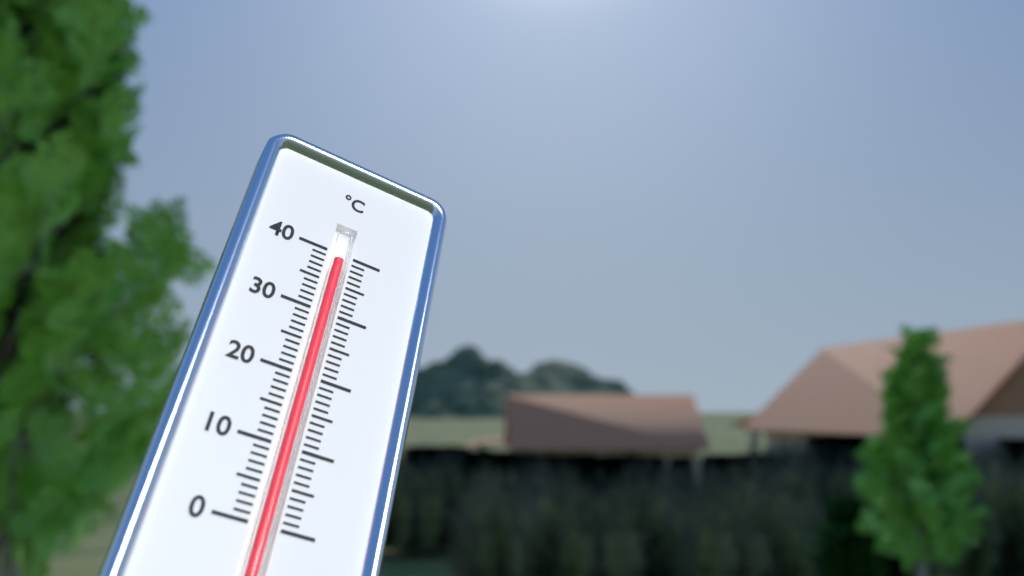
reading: 39 °C
